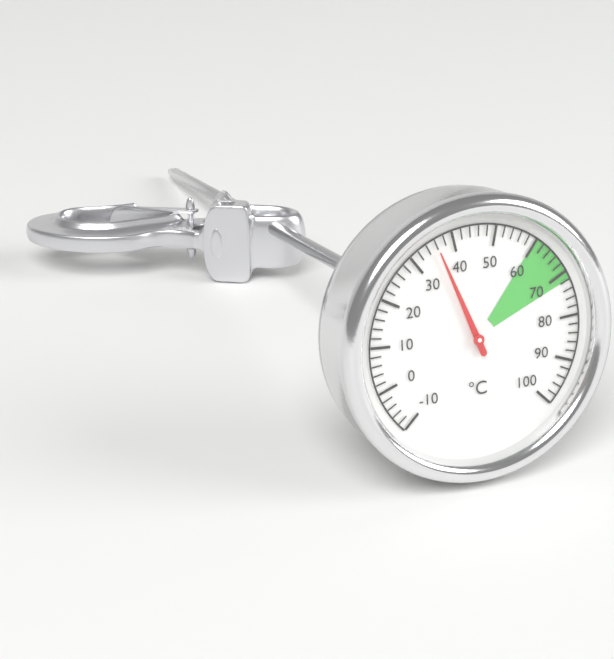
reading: 36 °C
